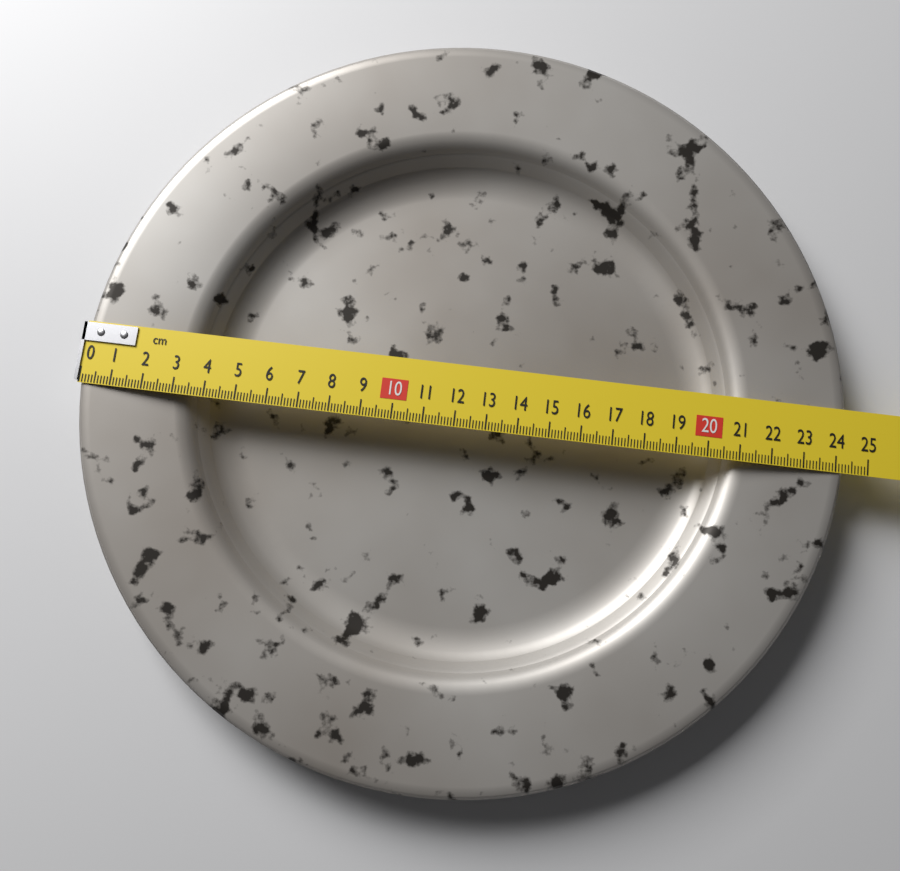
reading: 24.3 cm
